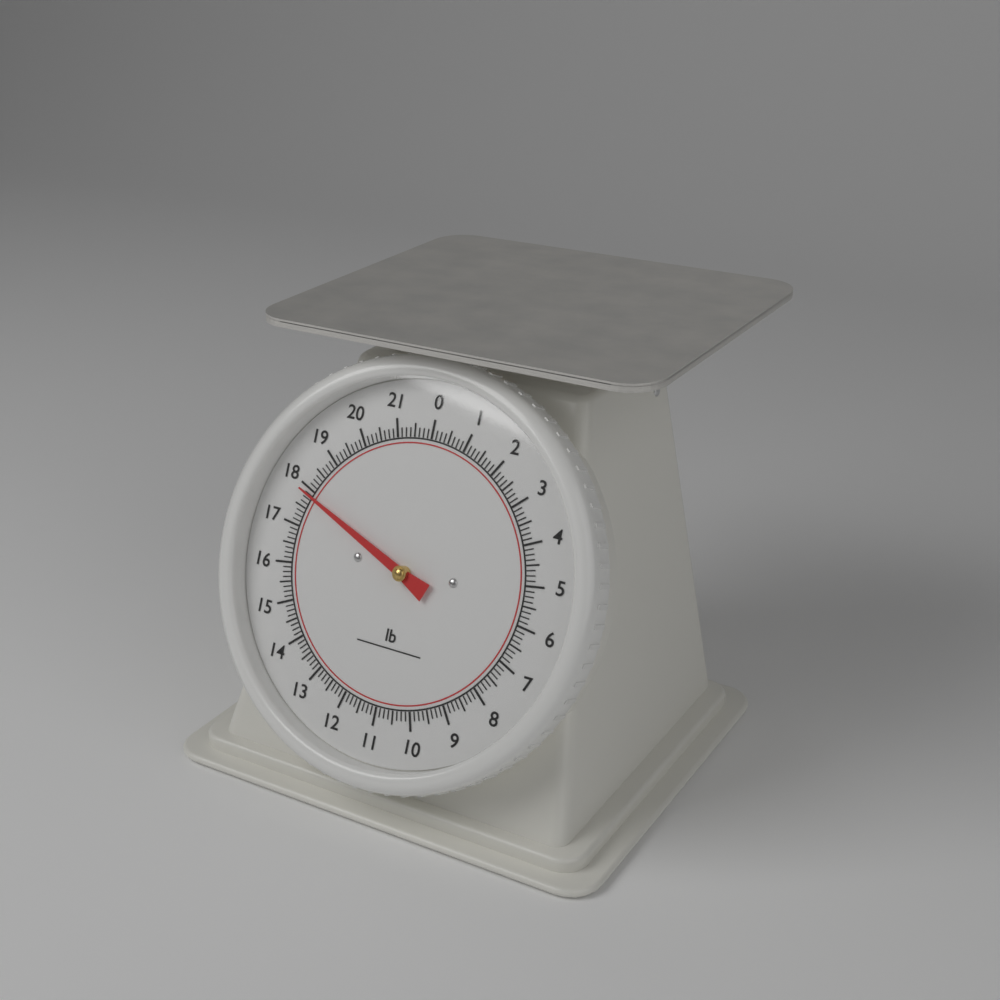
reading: 17.875 lb
